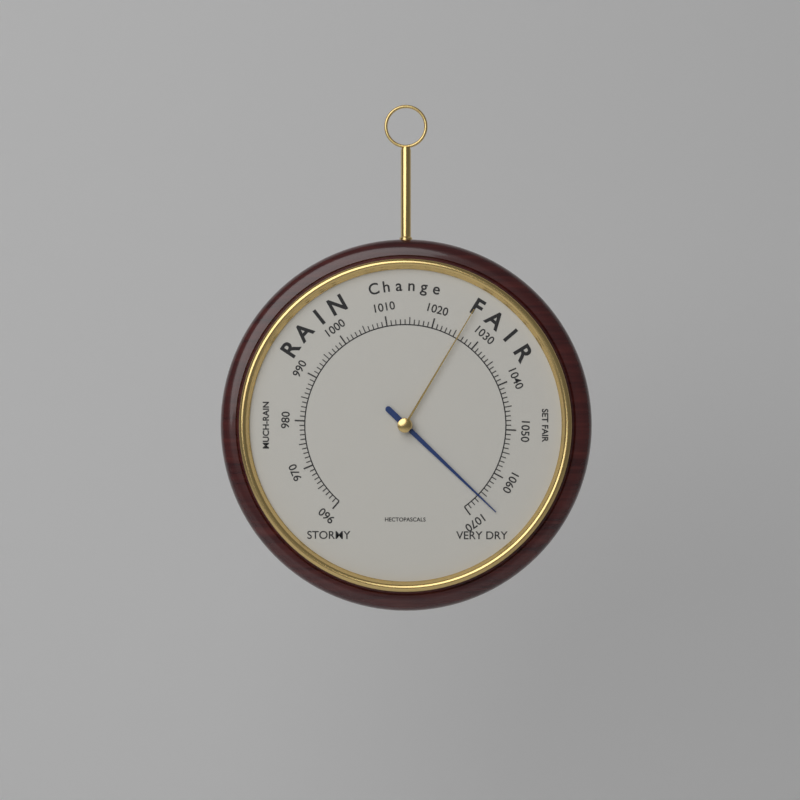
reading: 1066 hPa
